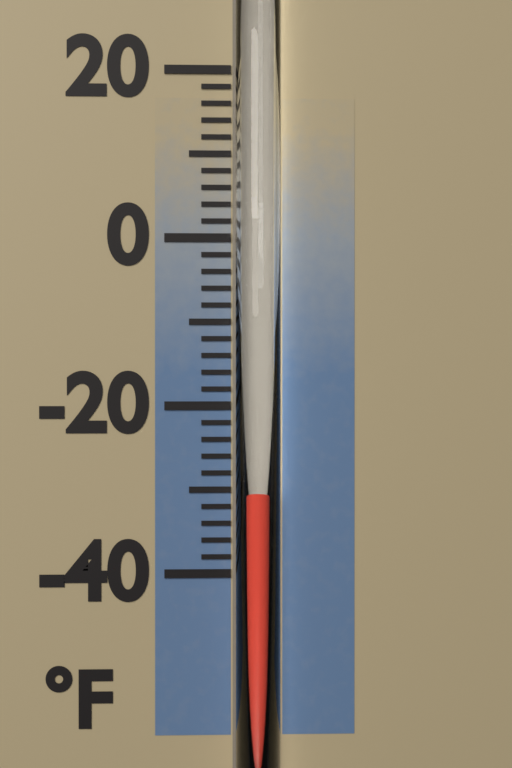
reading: -30 °F
